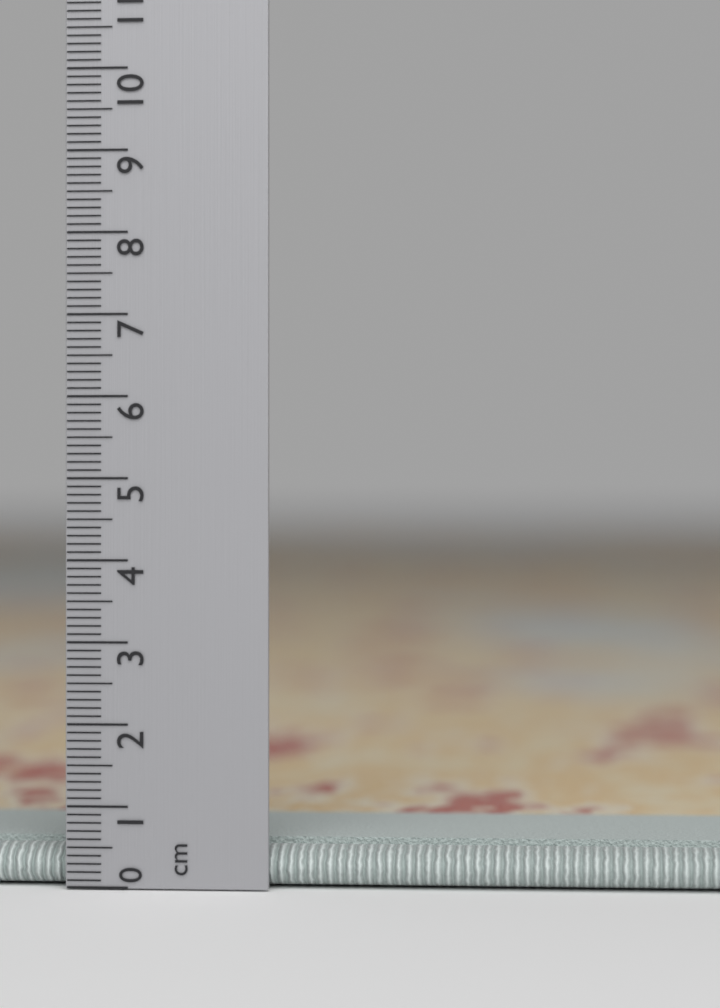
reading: 0.6 cm
